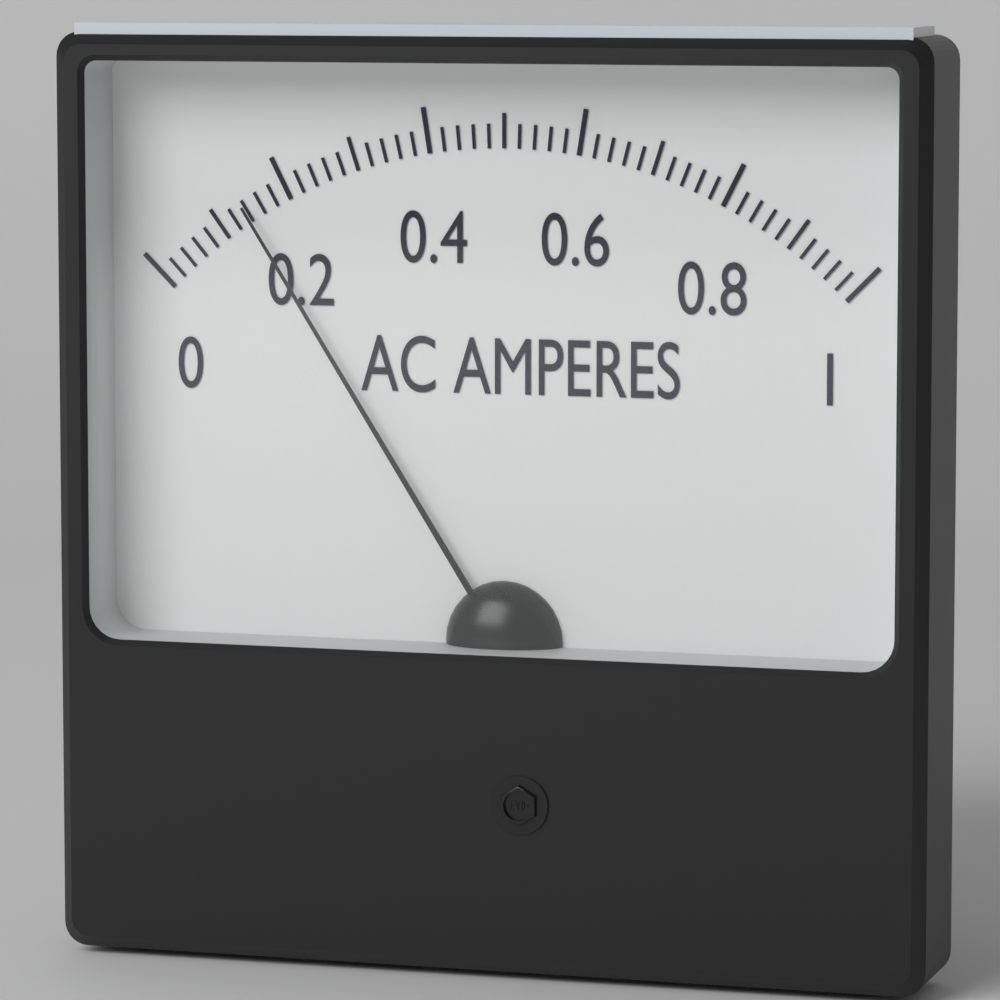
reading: 0.14 A
